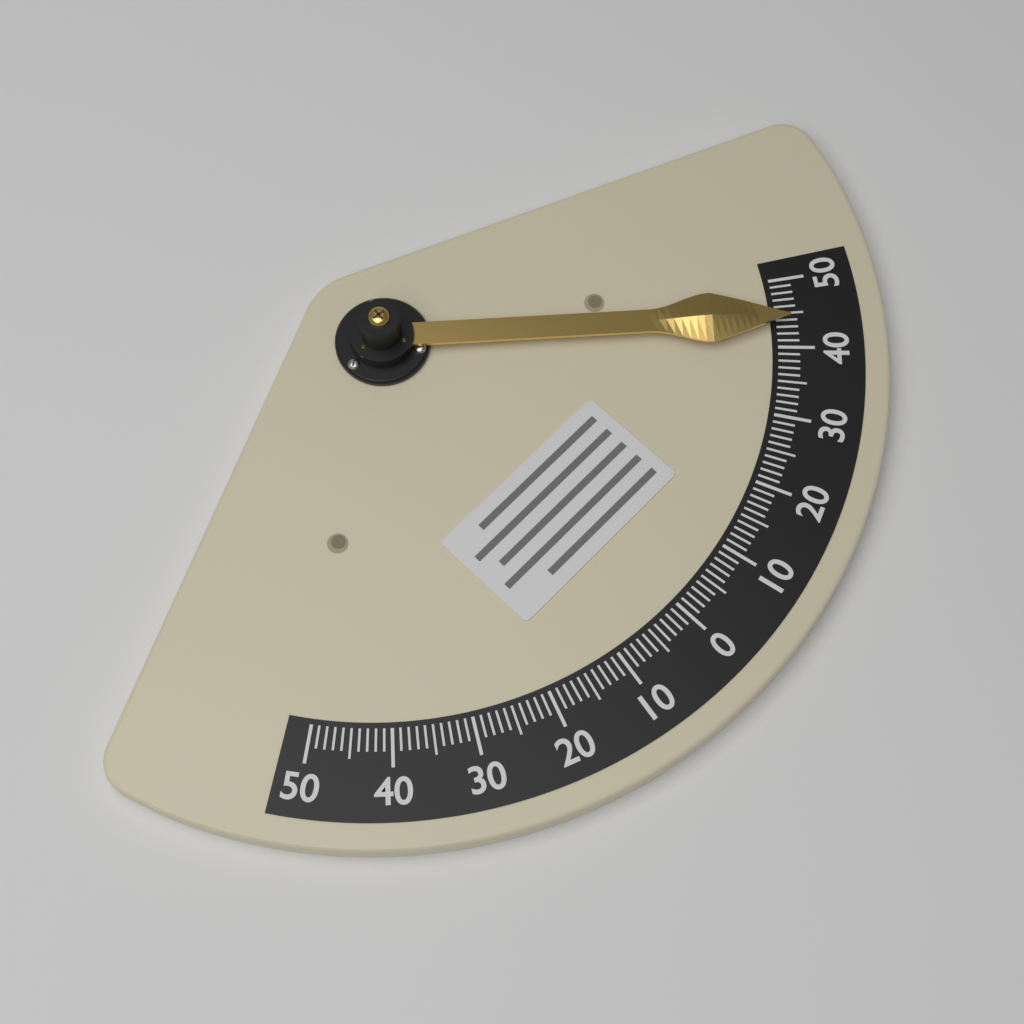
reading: 44 (no unit)
